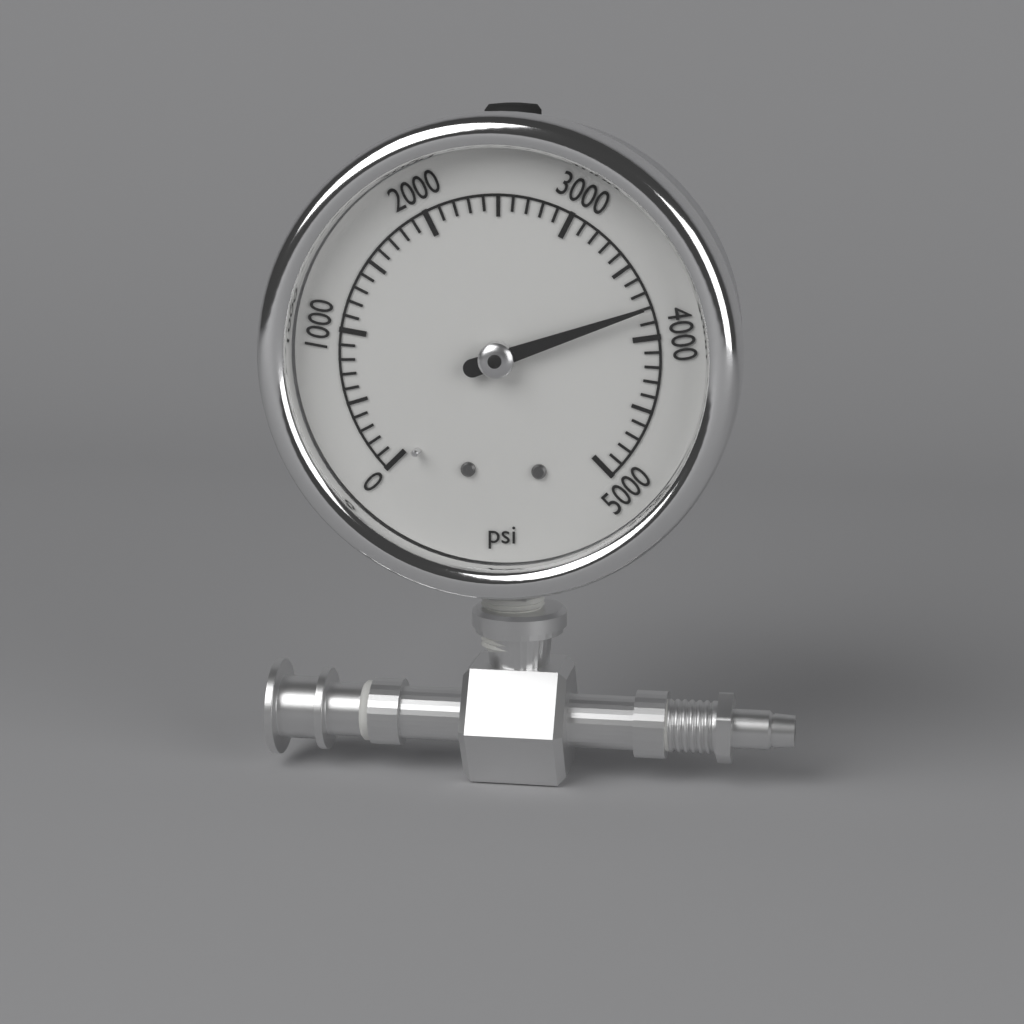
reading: 3800 psi
